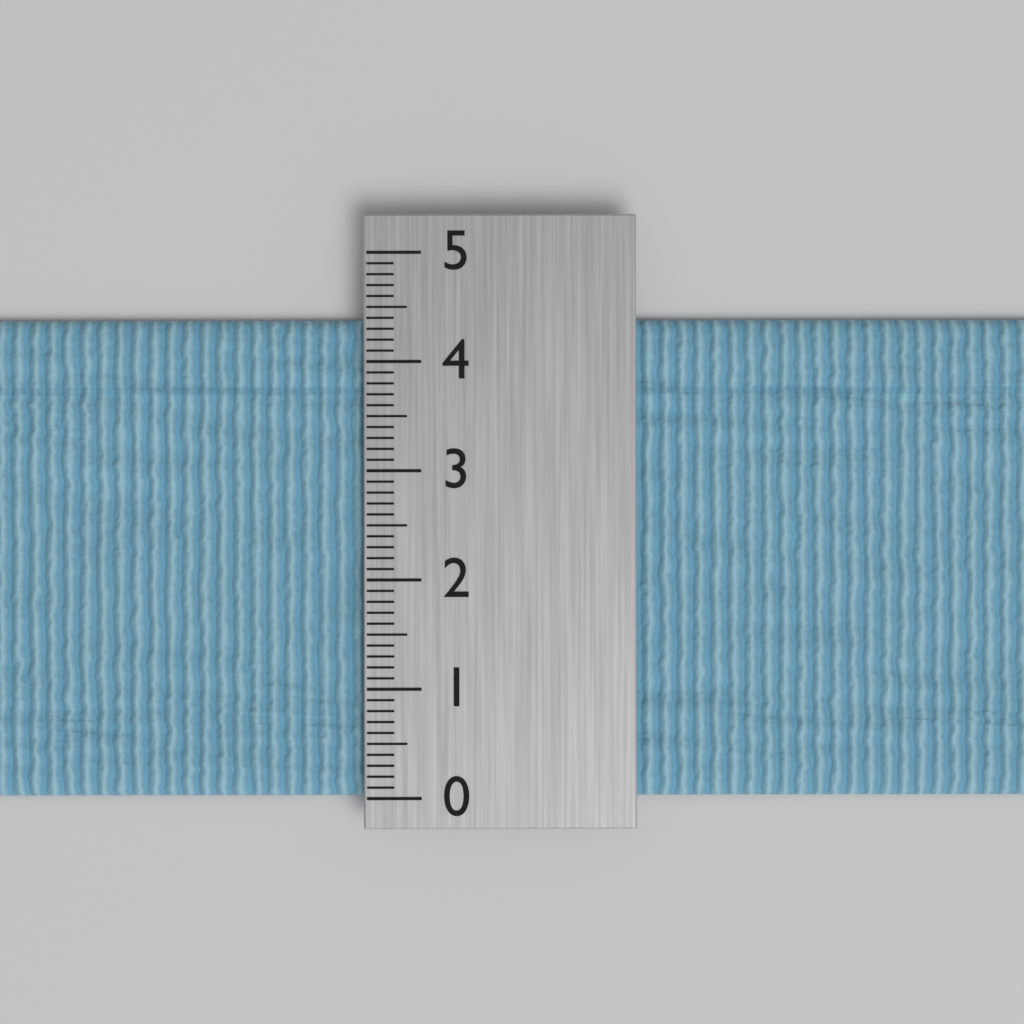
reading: 4.4 (no unit)
